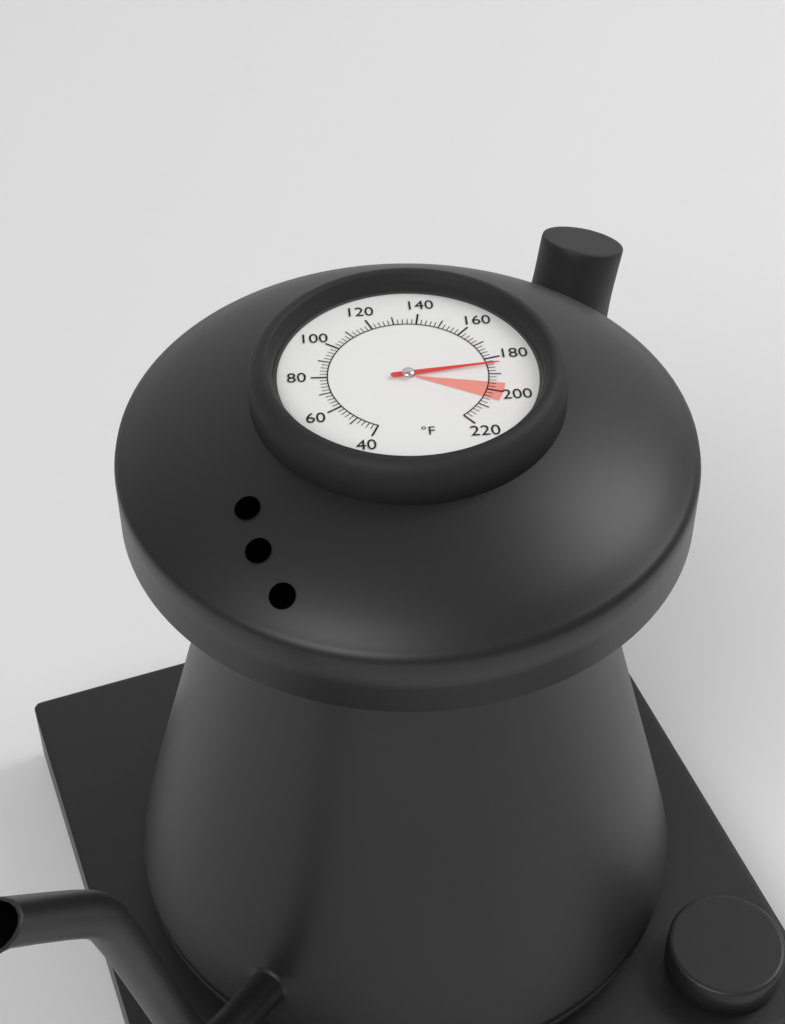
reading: 184 °F
